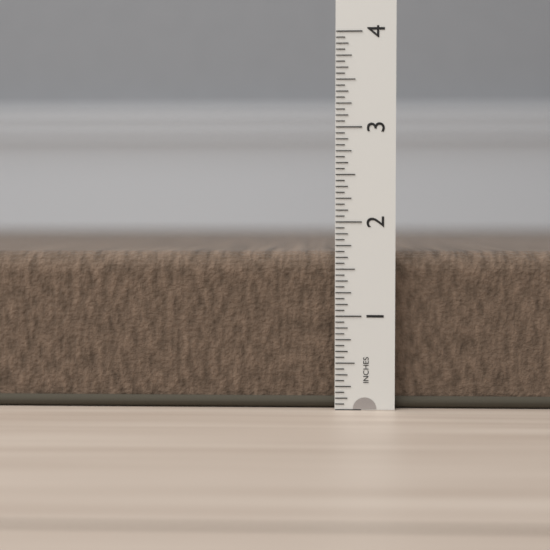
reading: 1.6875 in
